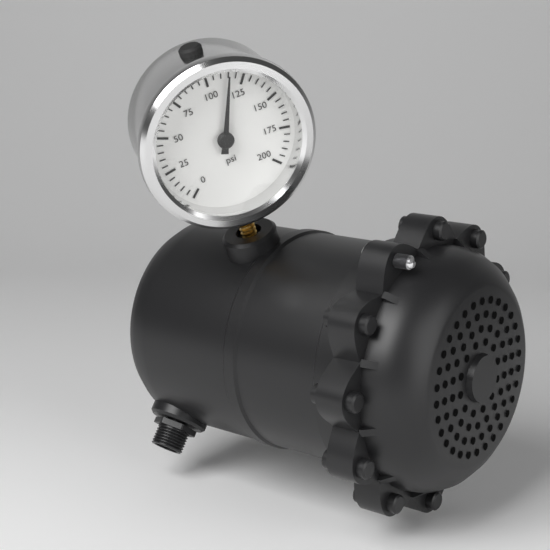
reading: 115 psi
